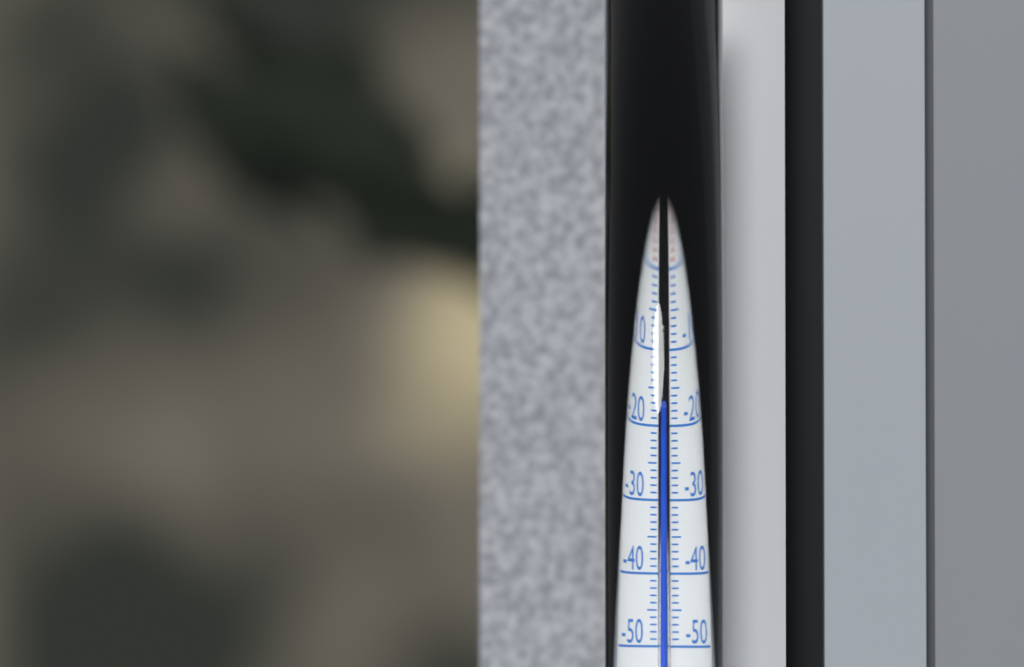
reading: -17 °C
